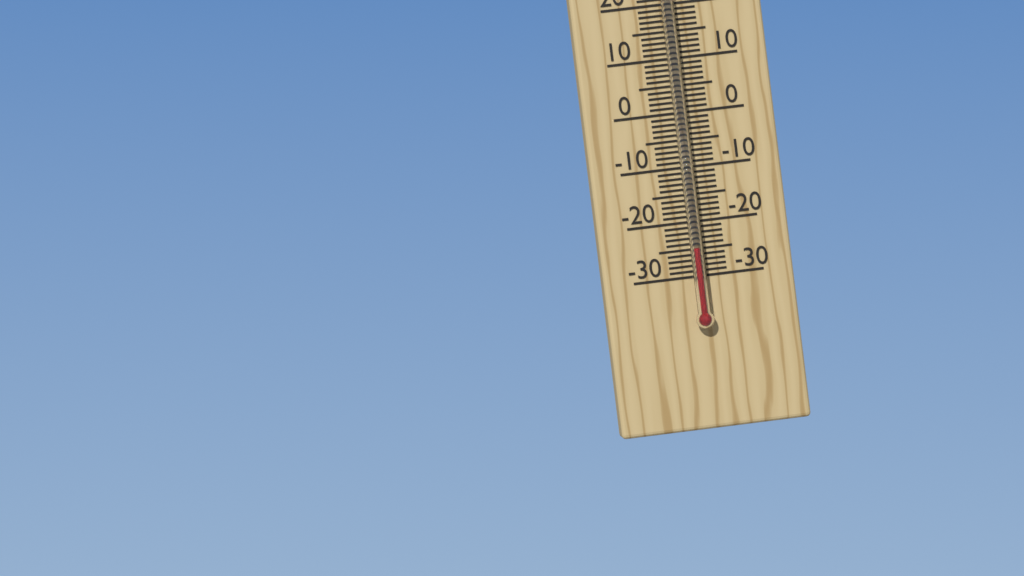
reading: -25 °C
